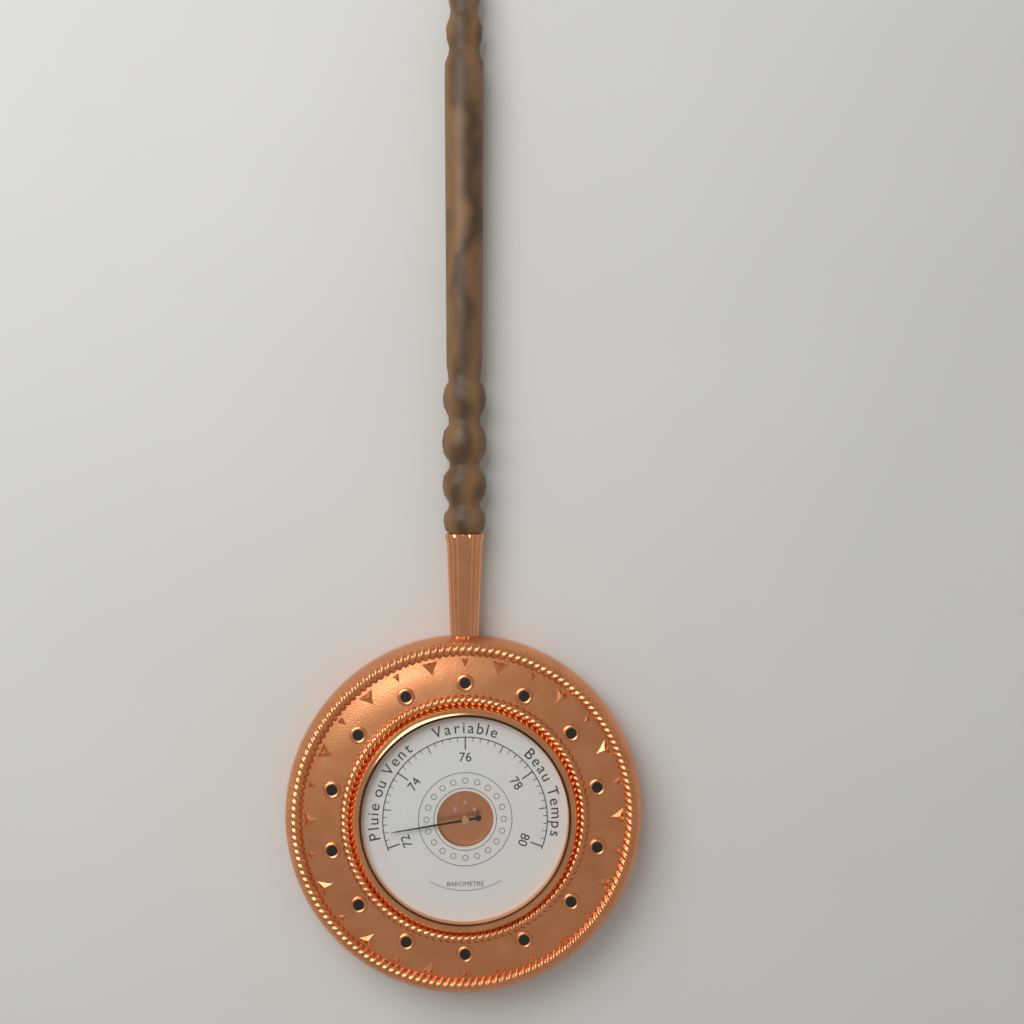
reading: 72.4 (no unit)
